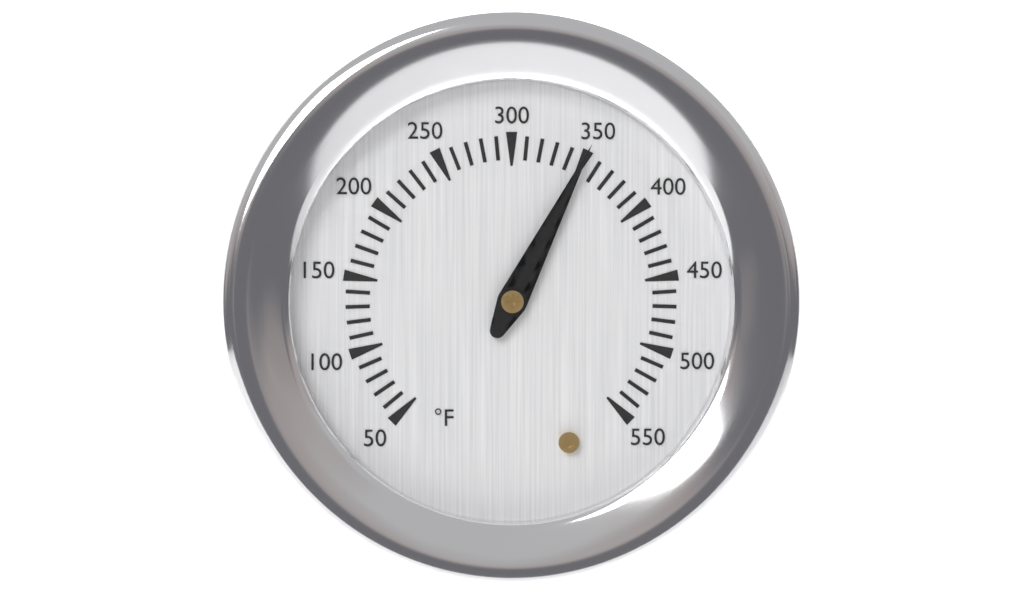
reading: 350 °F
